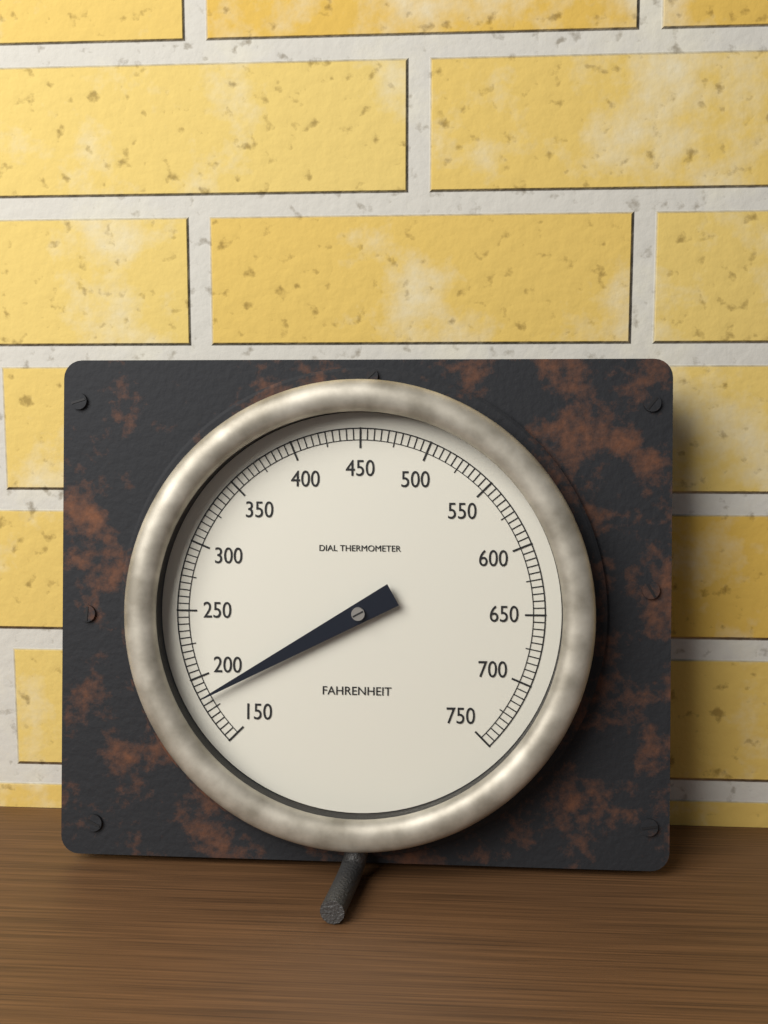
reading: 185 °F
